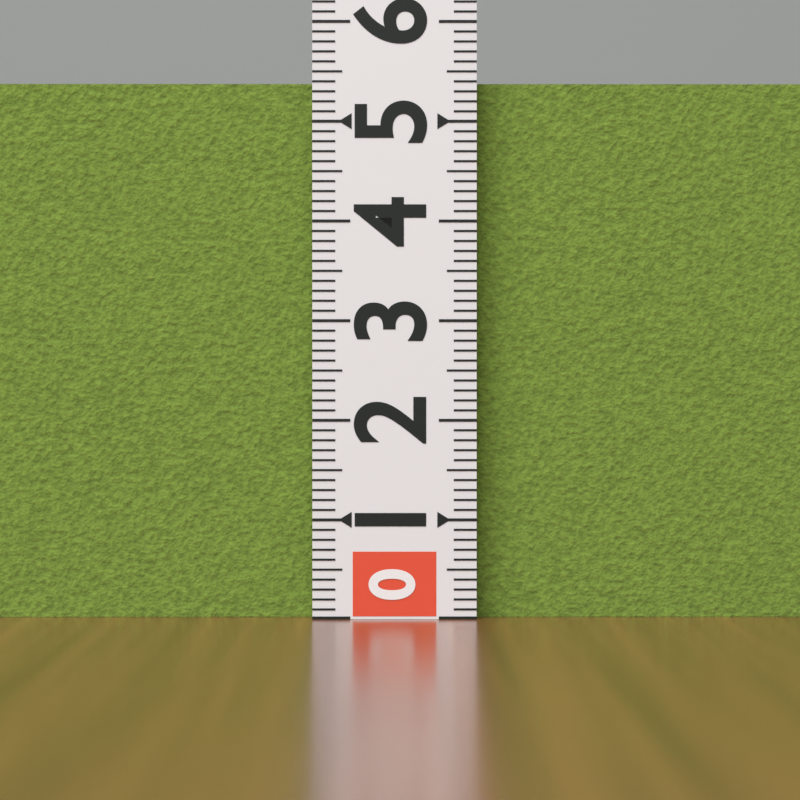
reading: 5.4 (no unit)
